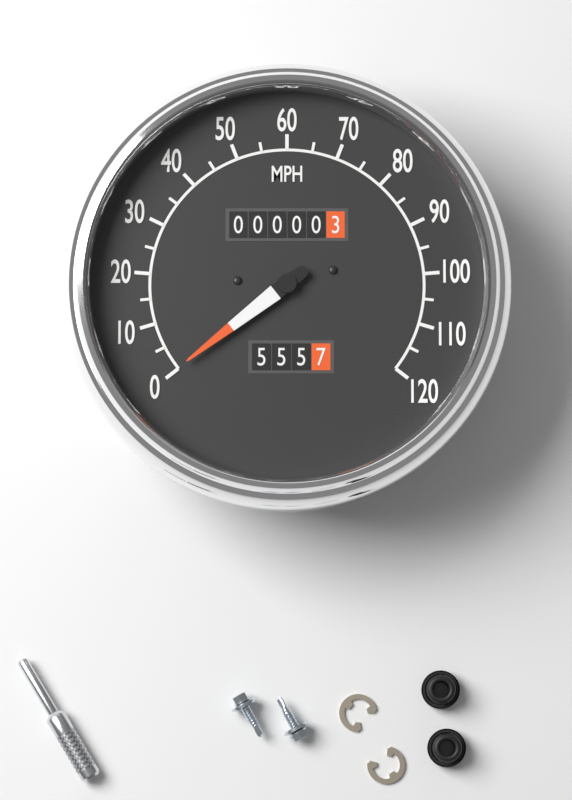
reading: 0 MPH
